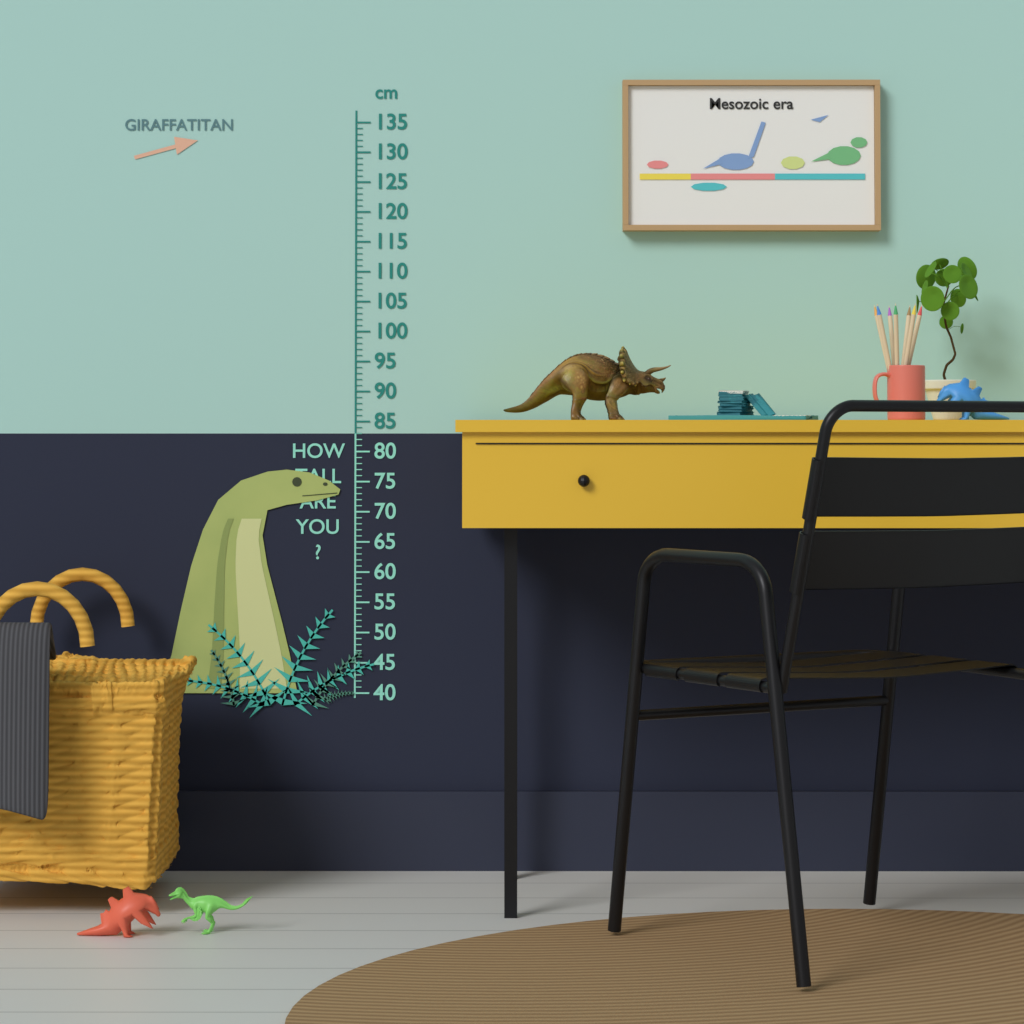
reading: 77 cm
